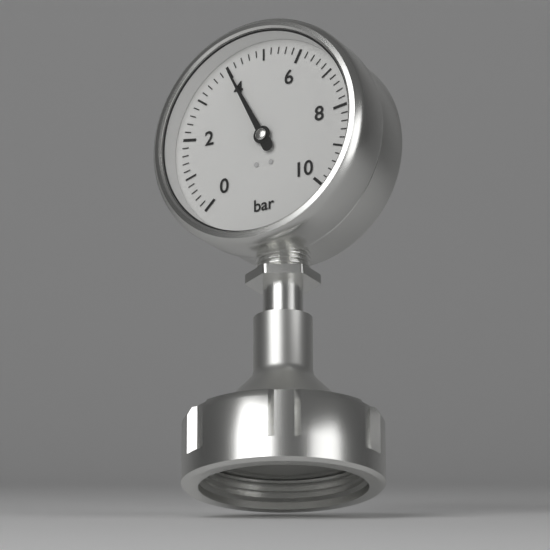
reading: 4.0 bar
